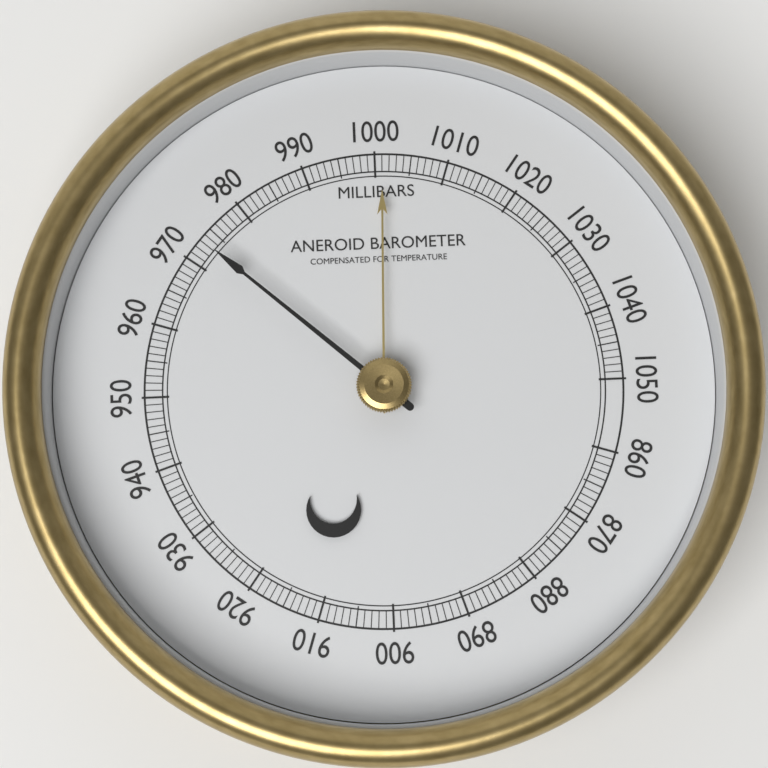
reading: 973 mbar
